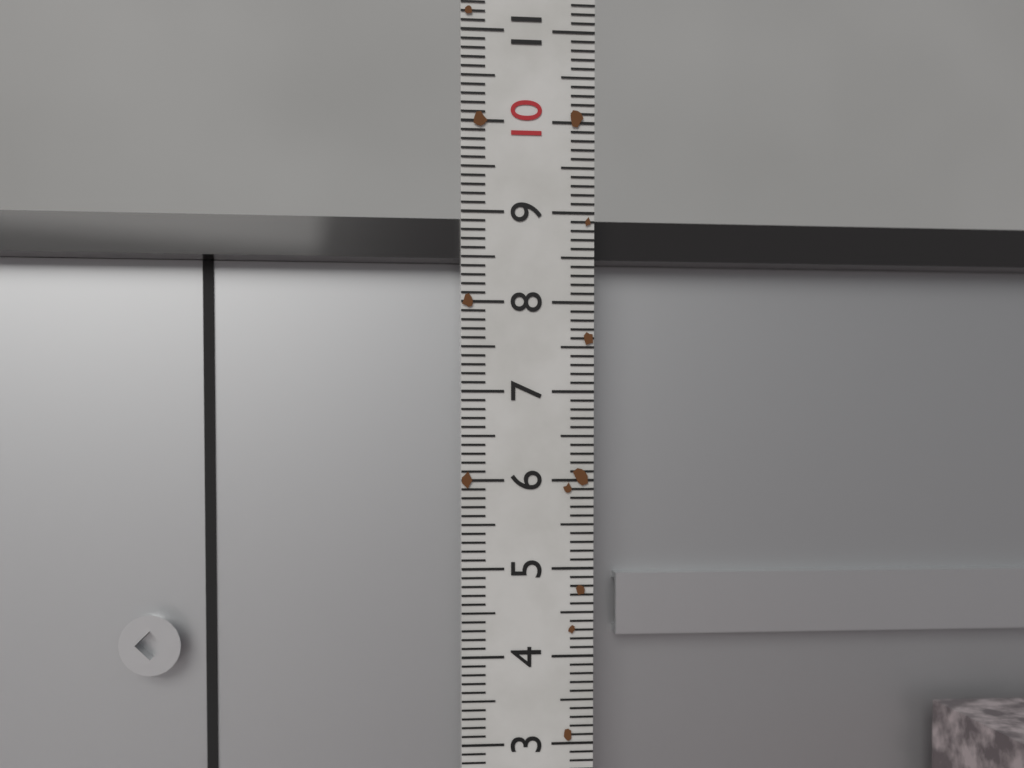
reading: 9.0 (no unit)
